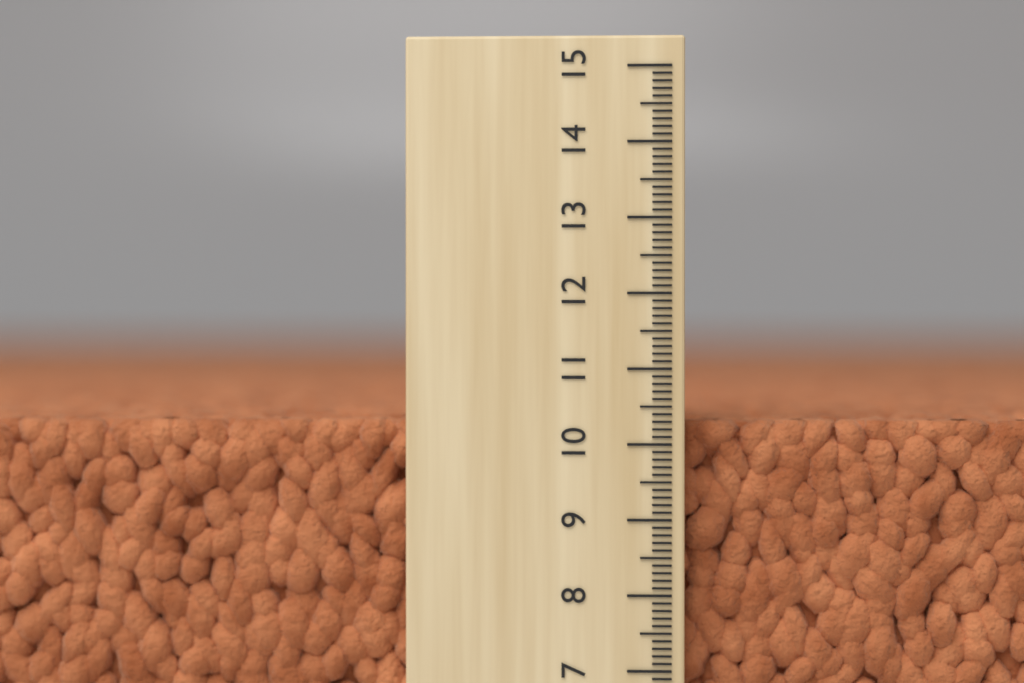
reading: 10.3 (no unit)
